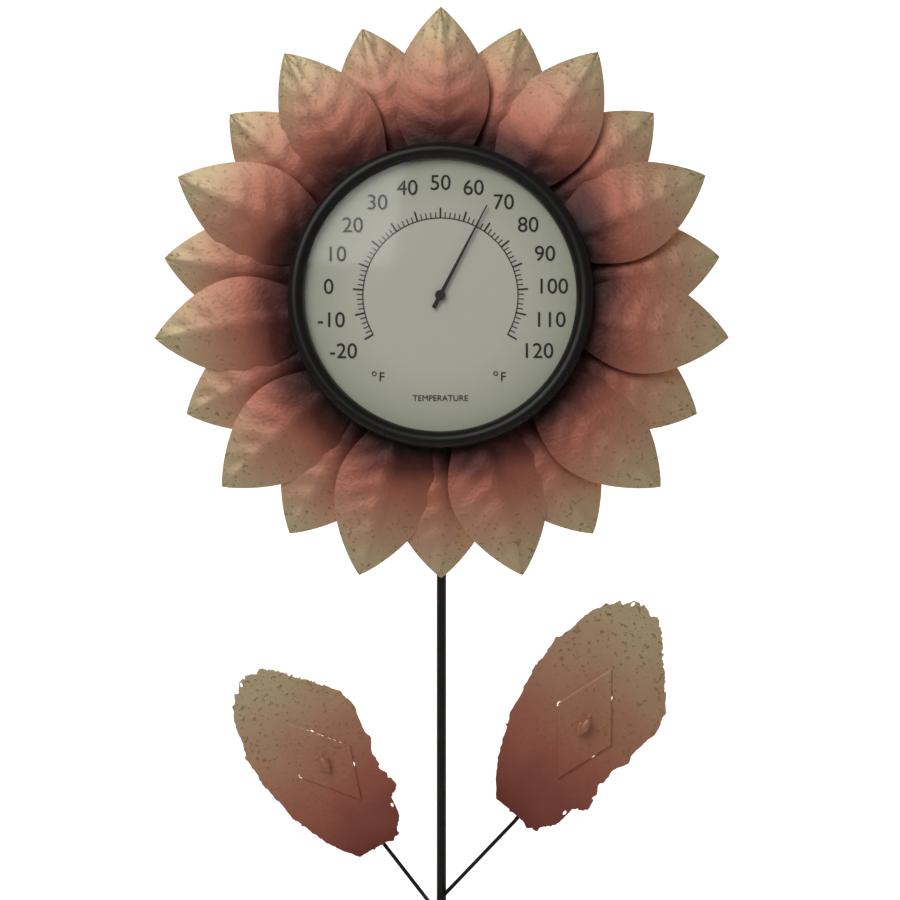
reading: 66 °F
